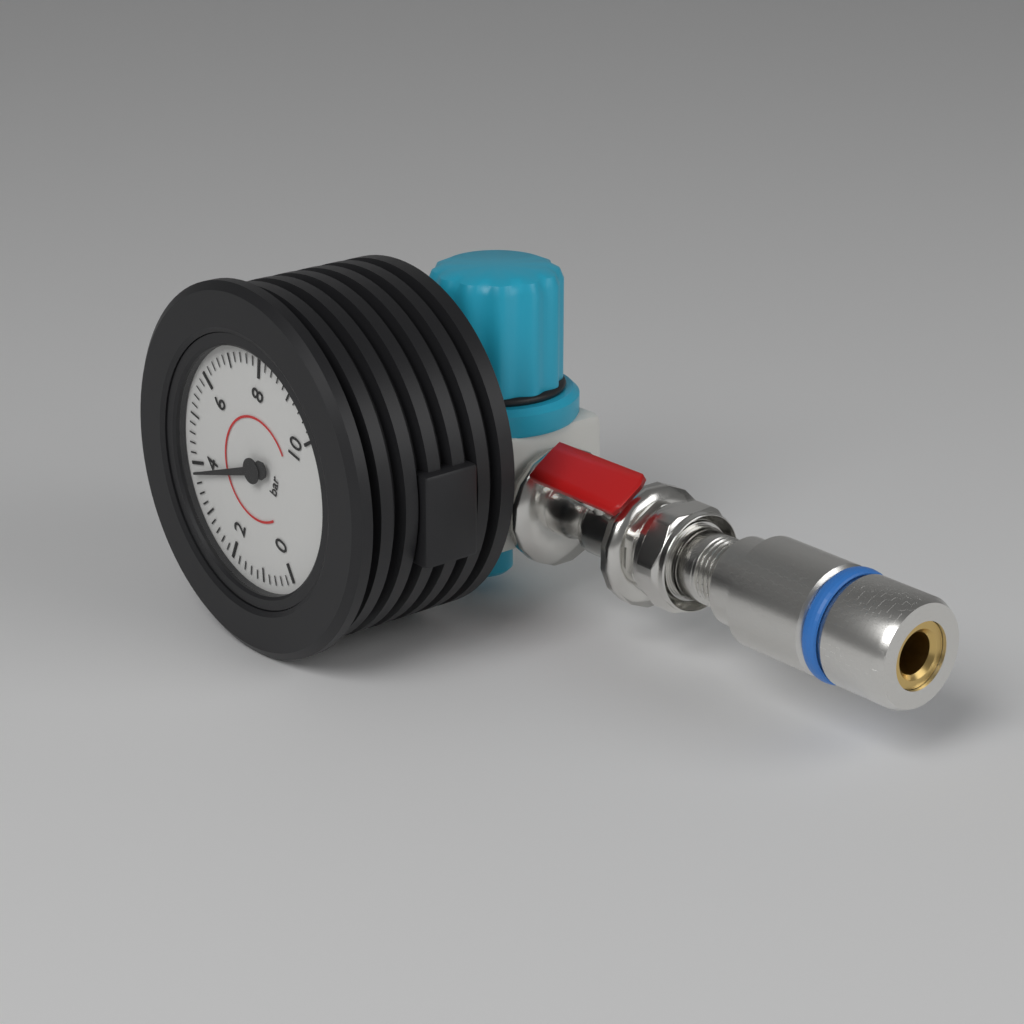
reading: 3.8 bar
